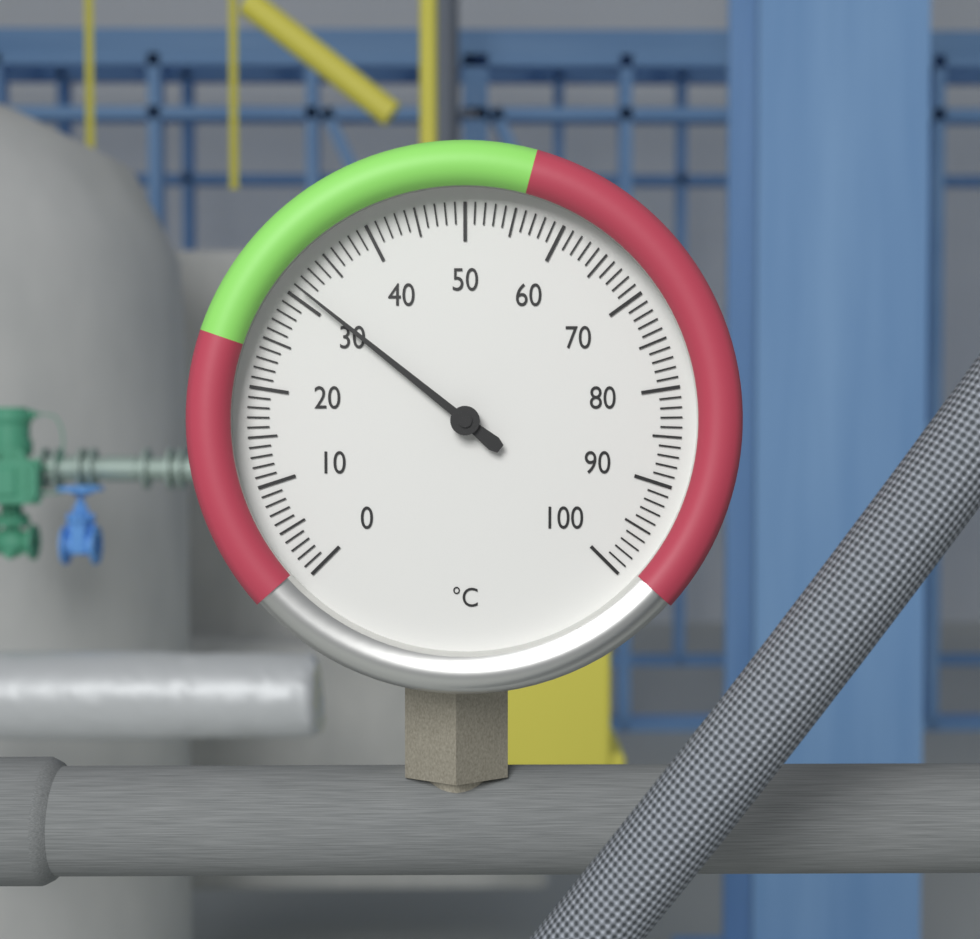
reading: 31 °C
